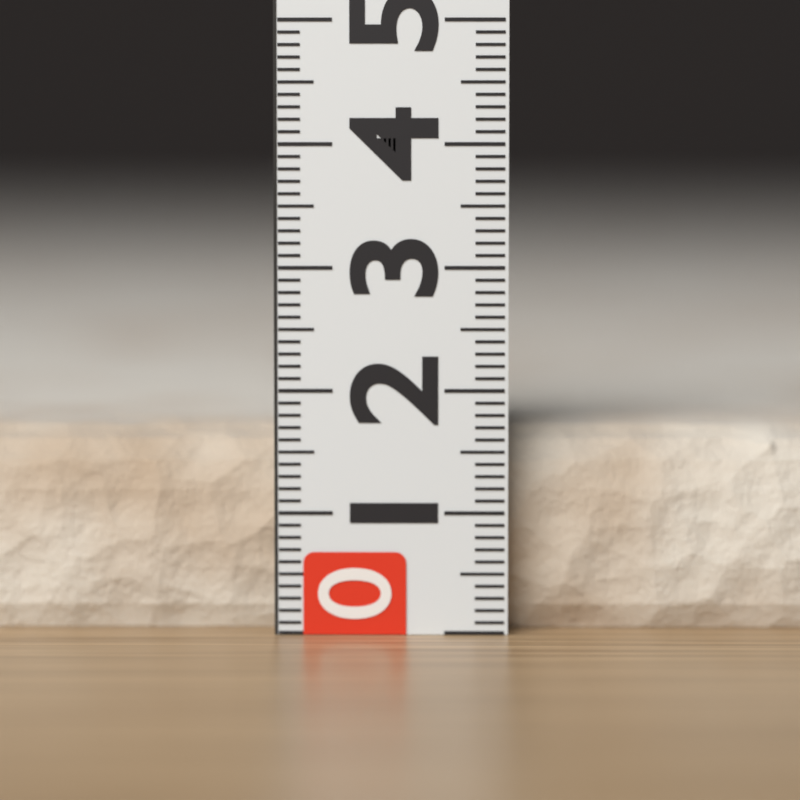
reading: 1.7 (no unit)
